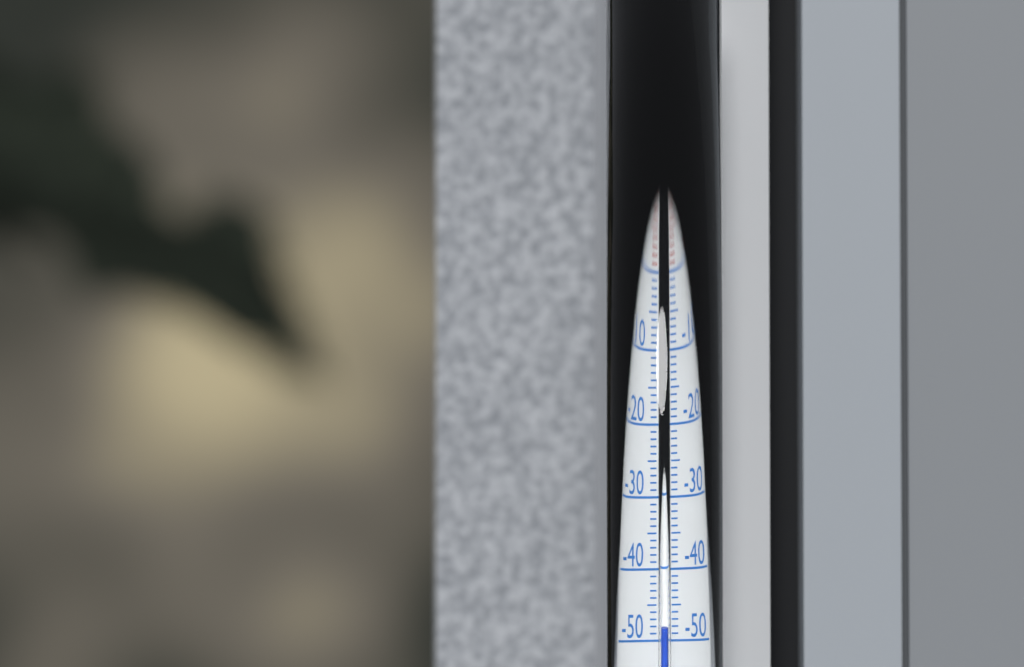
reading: -48 °C
